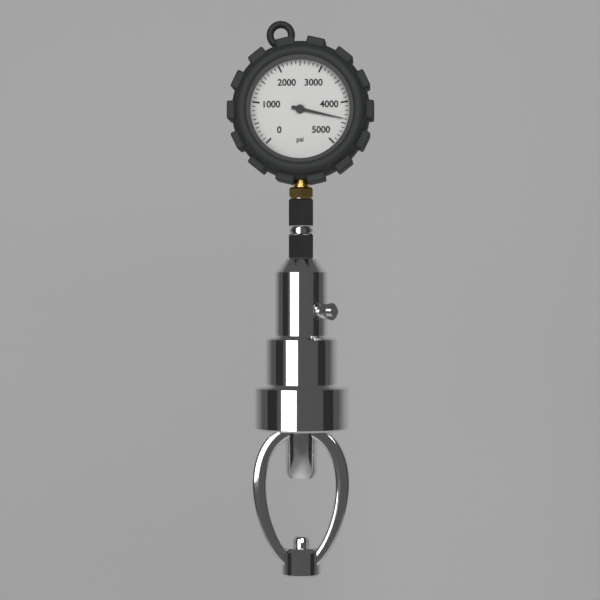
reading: 4400 psi
